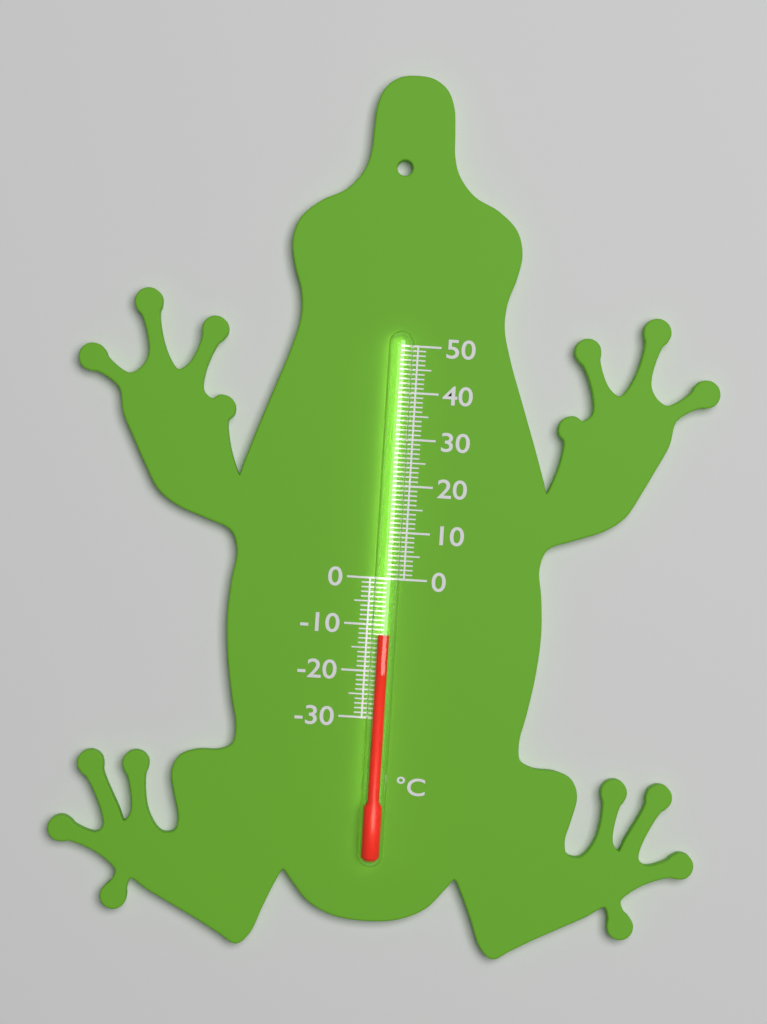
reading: -12 °C
